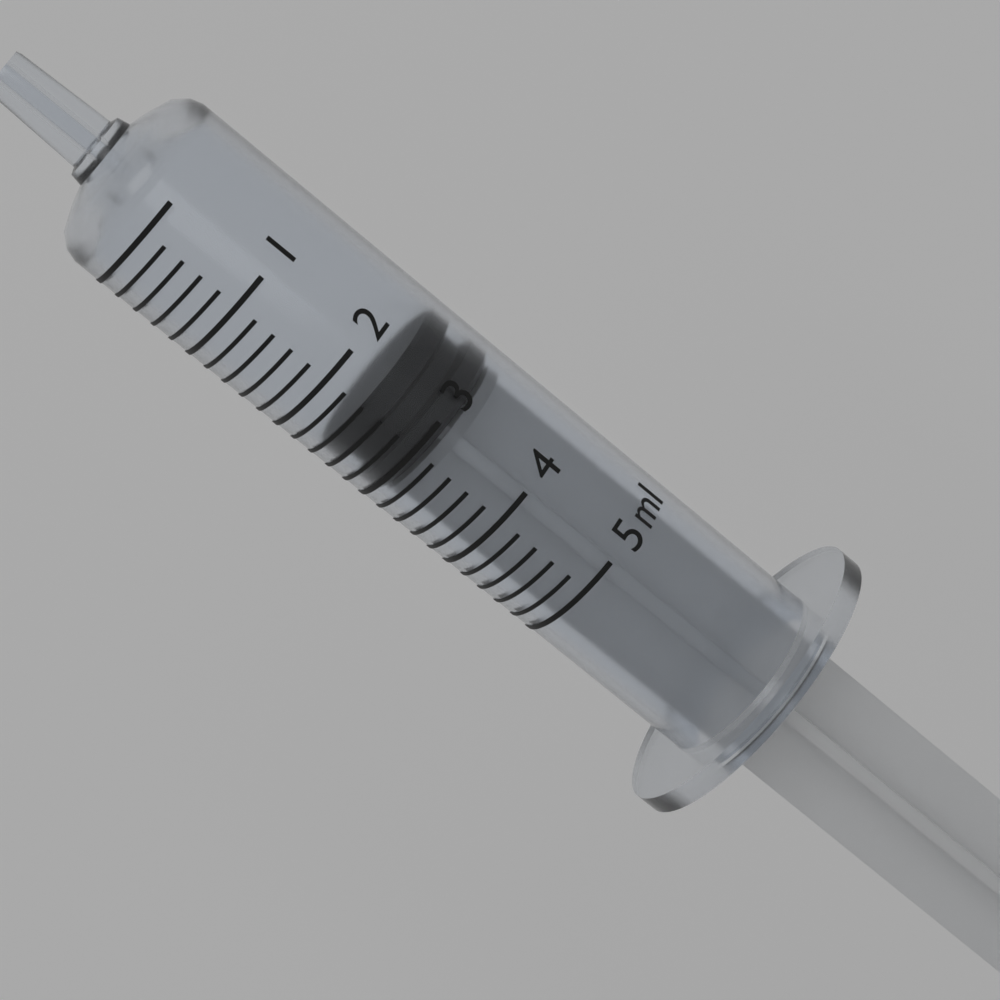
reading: 2.4 ml
